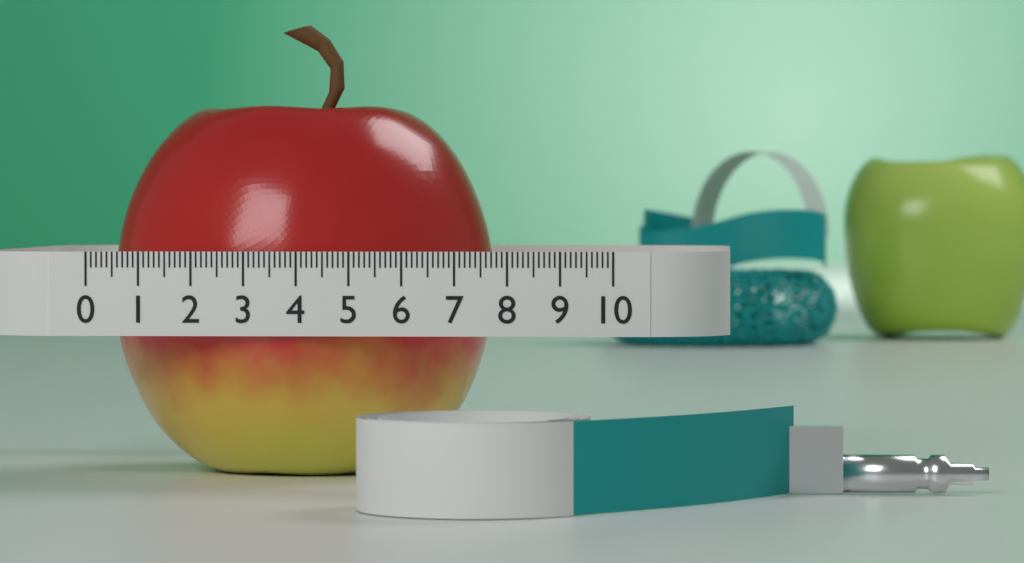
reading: 7.5 (no unit)
